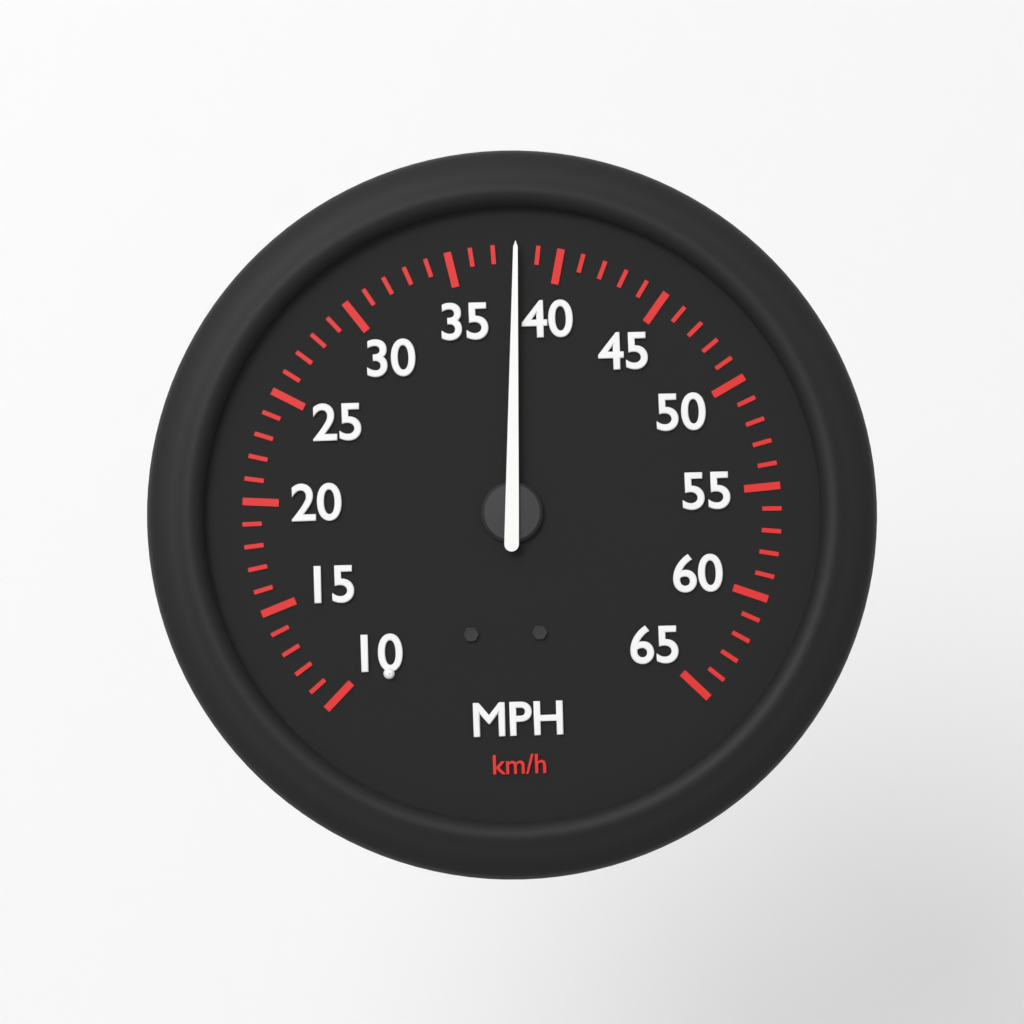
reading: 38 mph
